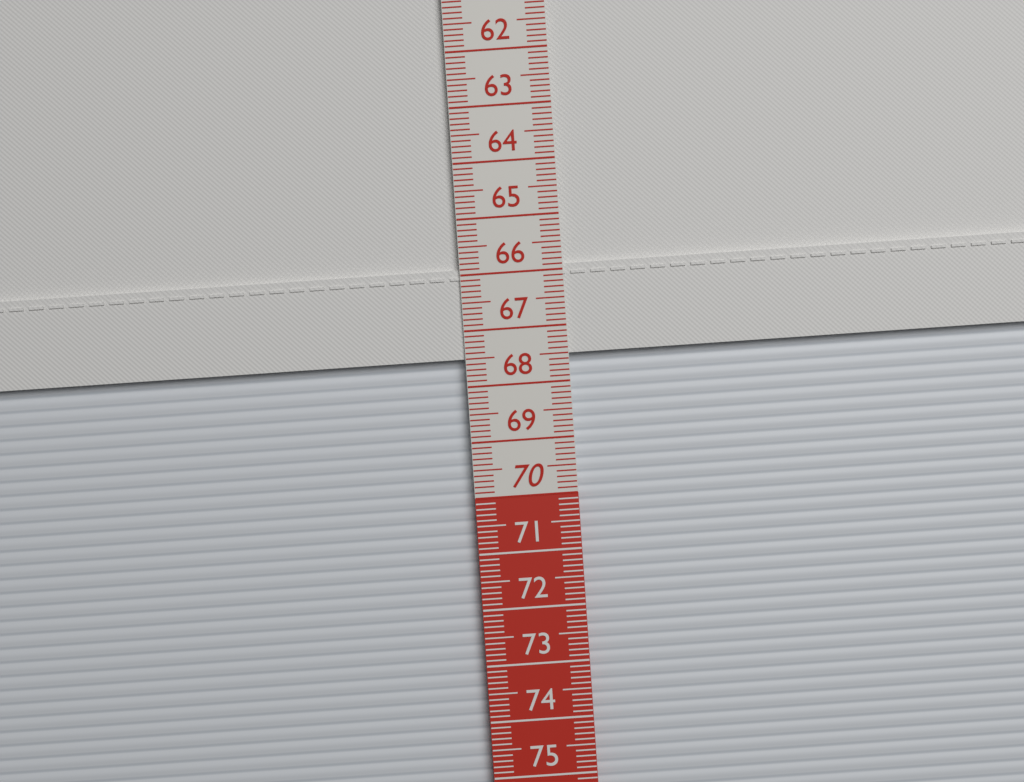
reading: 67.5 cm
